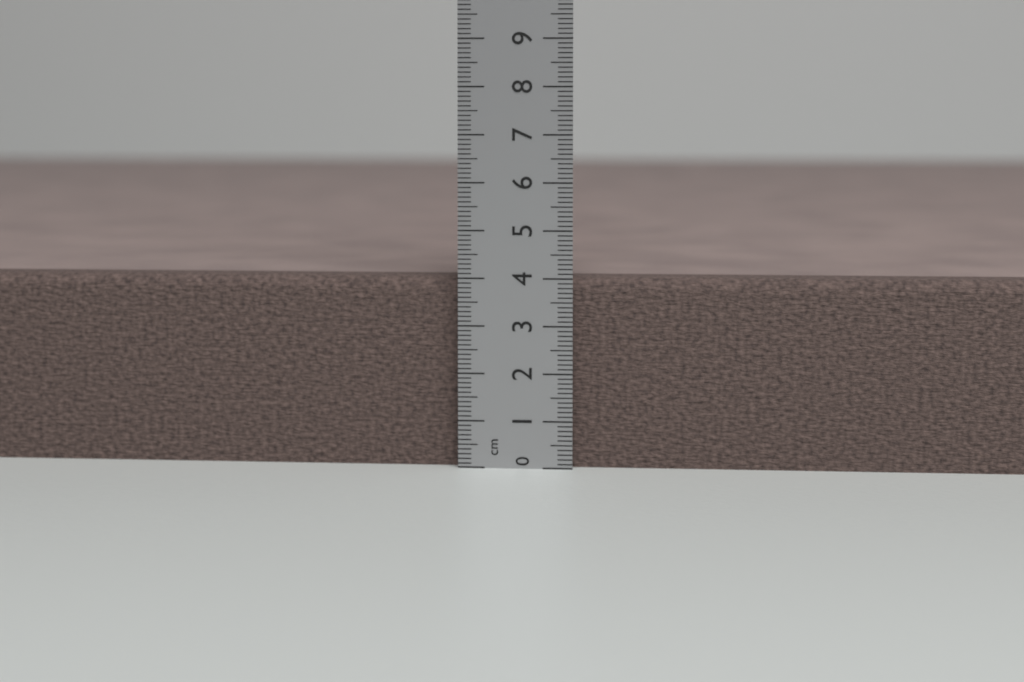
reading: 4.0 cm
